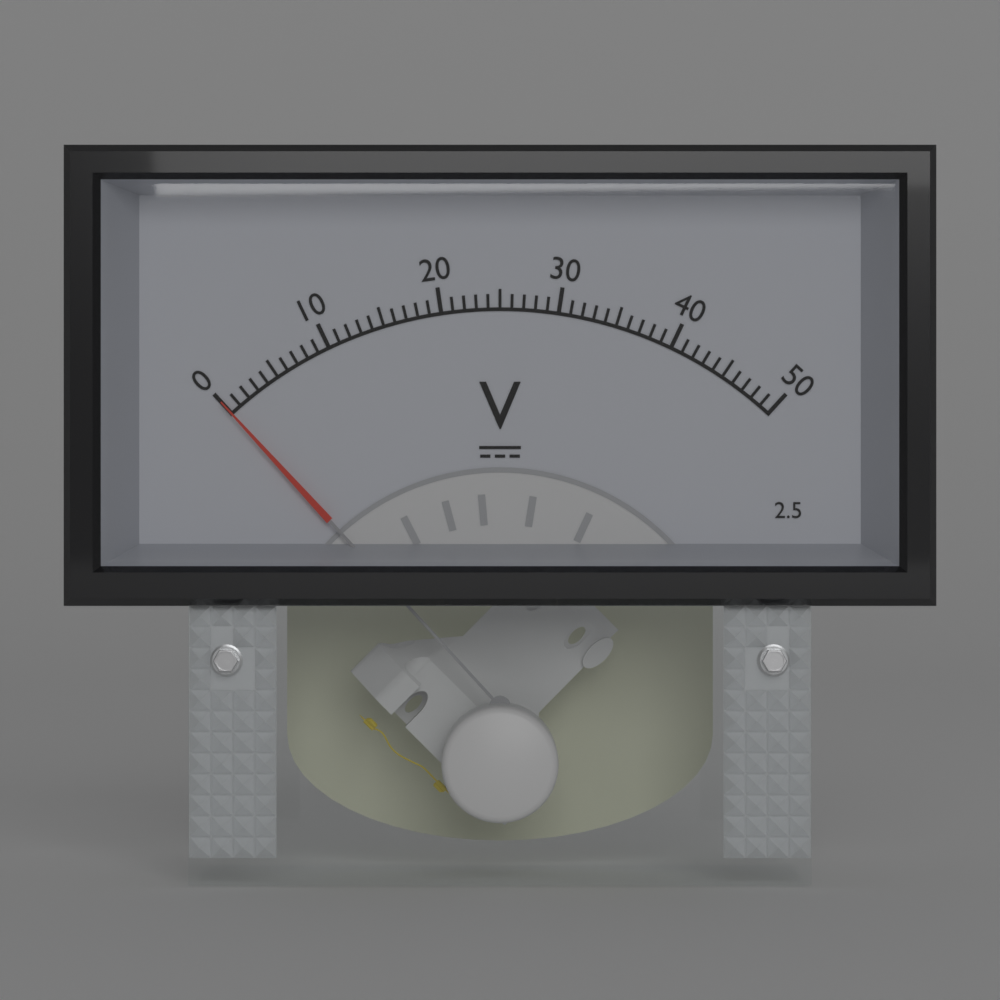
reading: 0 V
